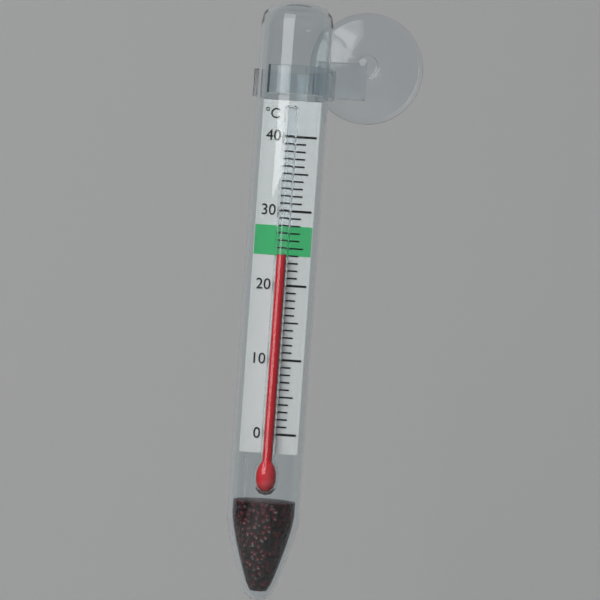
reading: 24 °C
